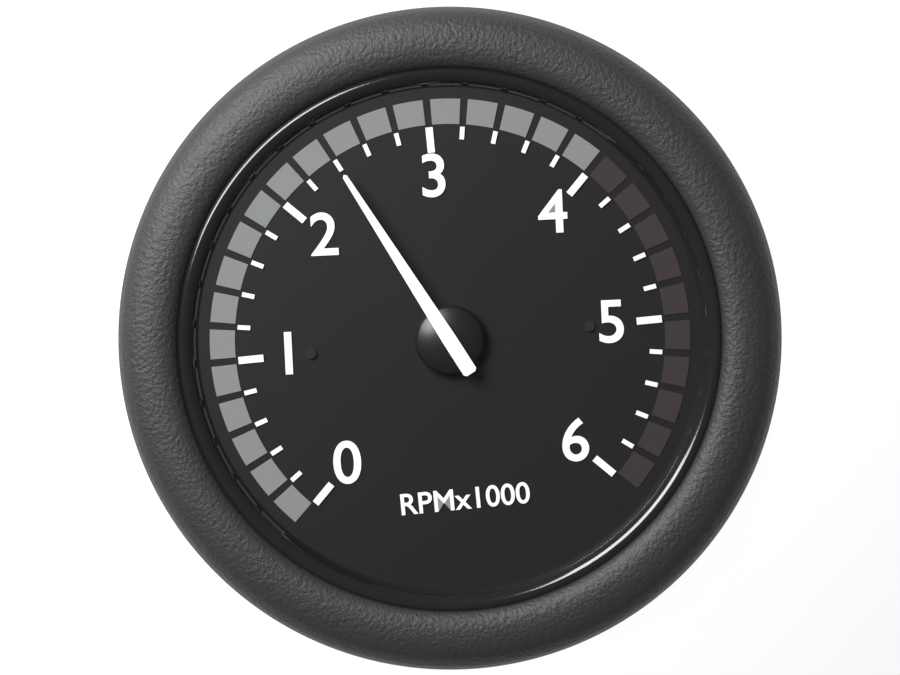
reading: 2400 RPM
